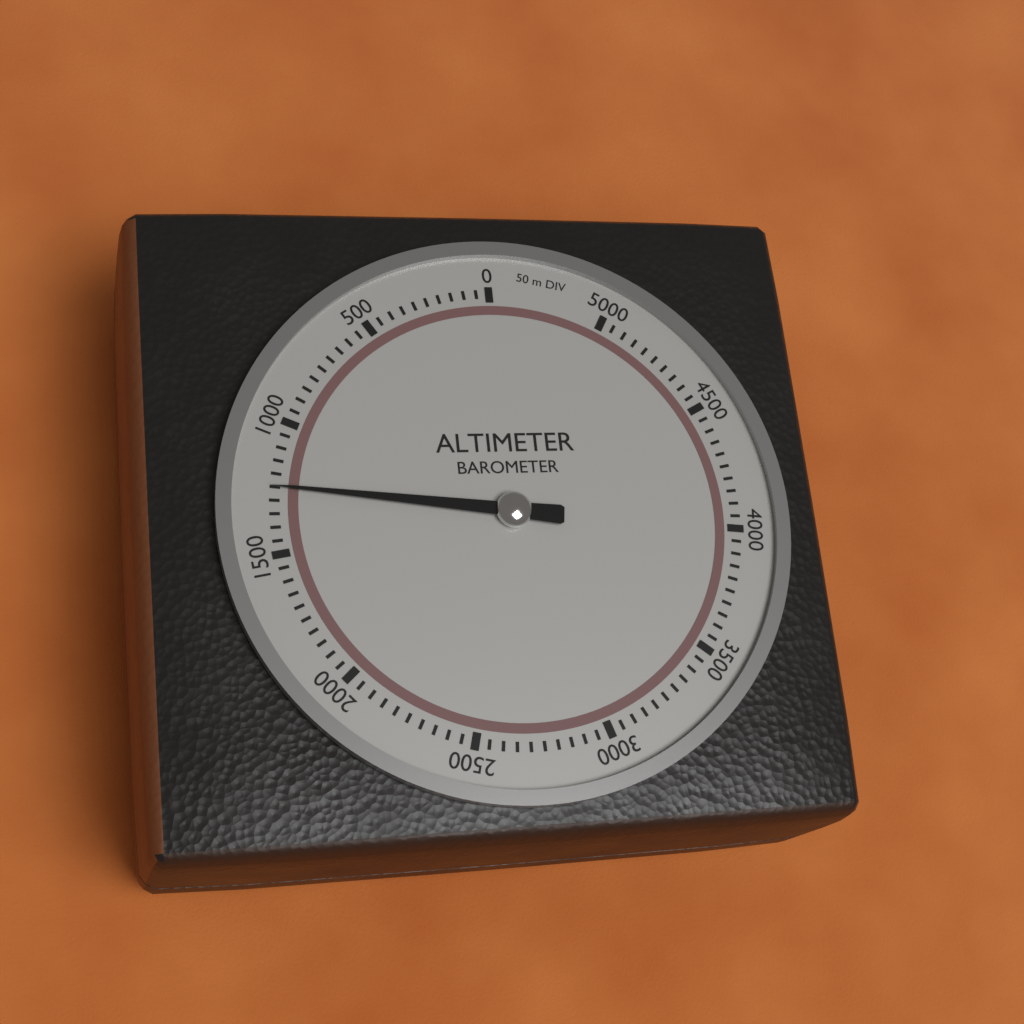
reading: 1250 m
